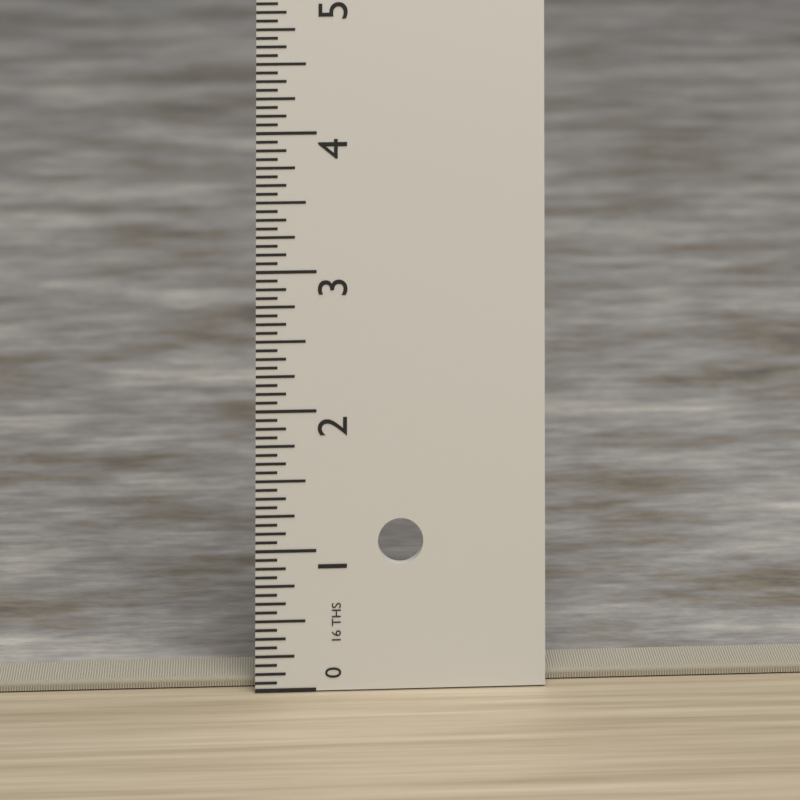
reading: 0.0625 in
